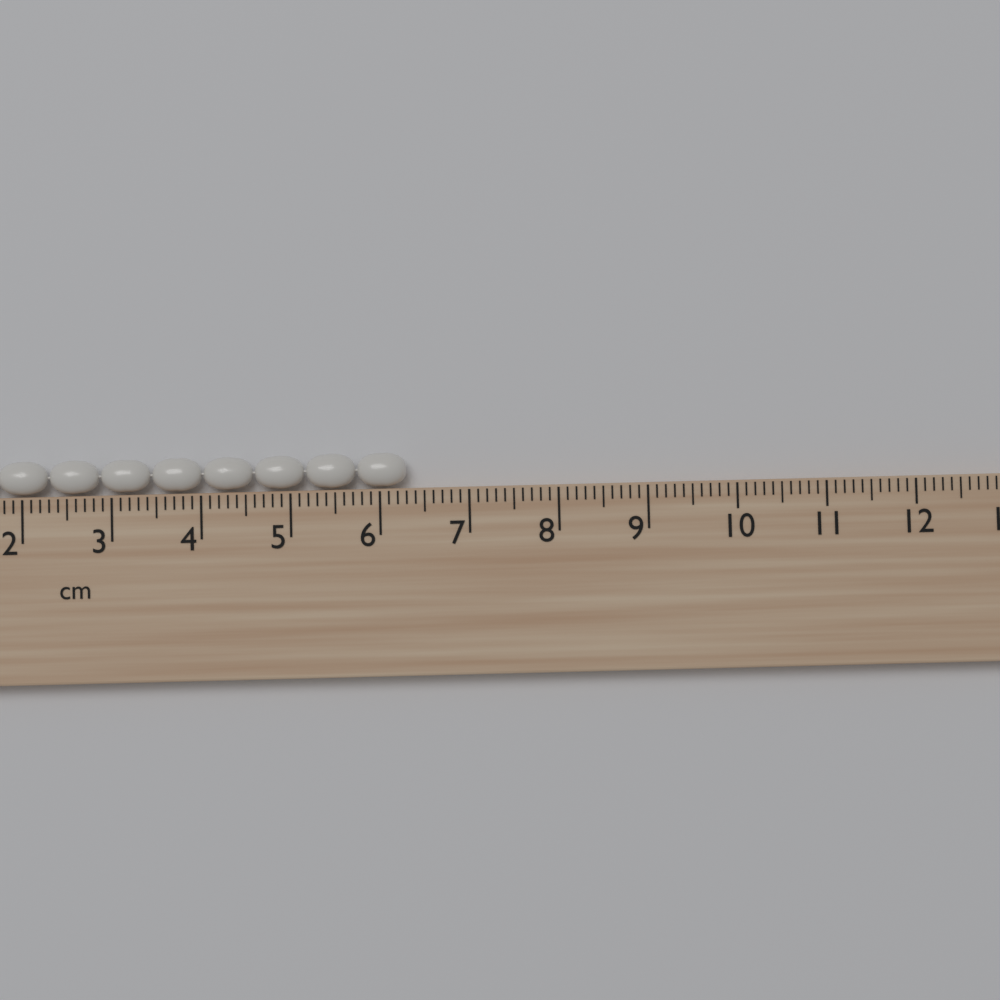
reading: 6.3 cm
